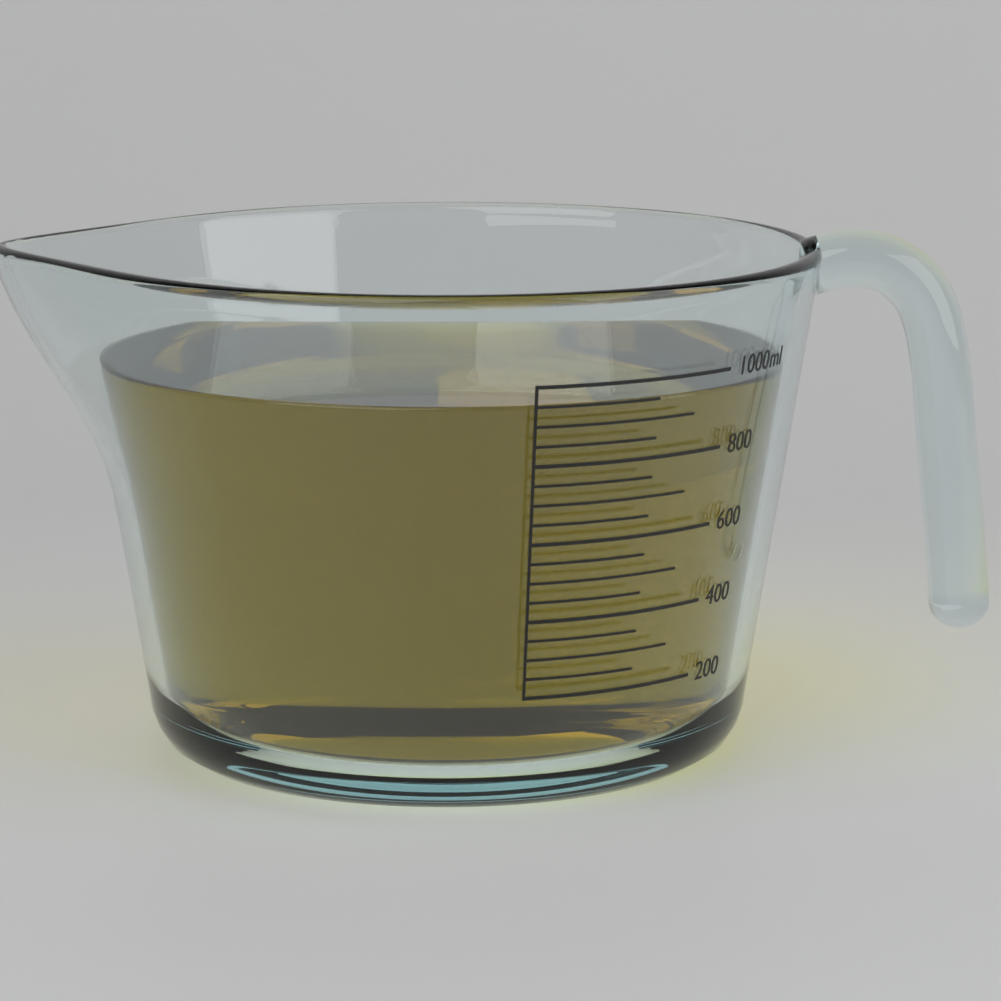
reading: 950 ml
